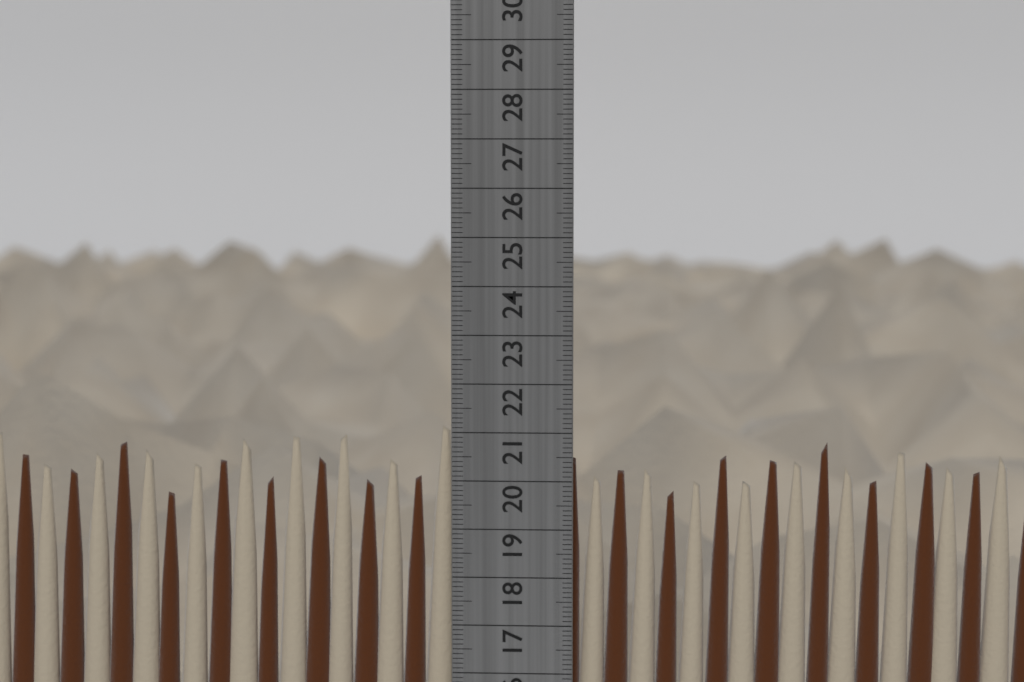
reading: 21.2 cm
